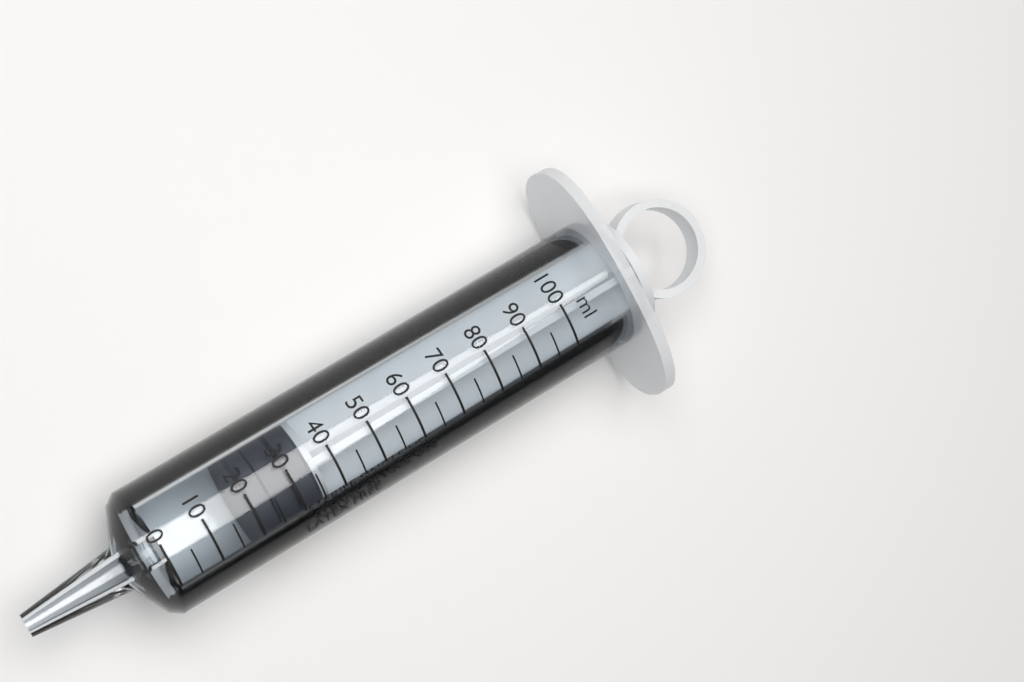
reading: 20 ml
